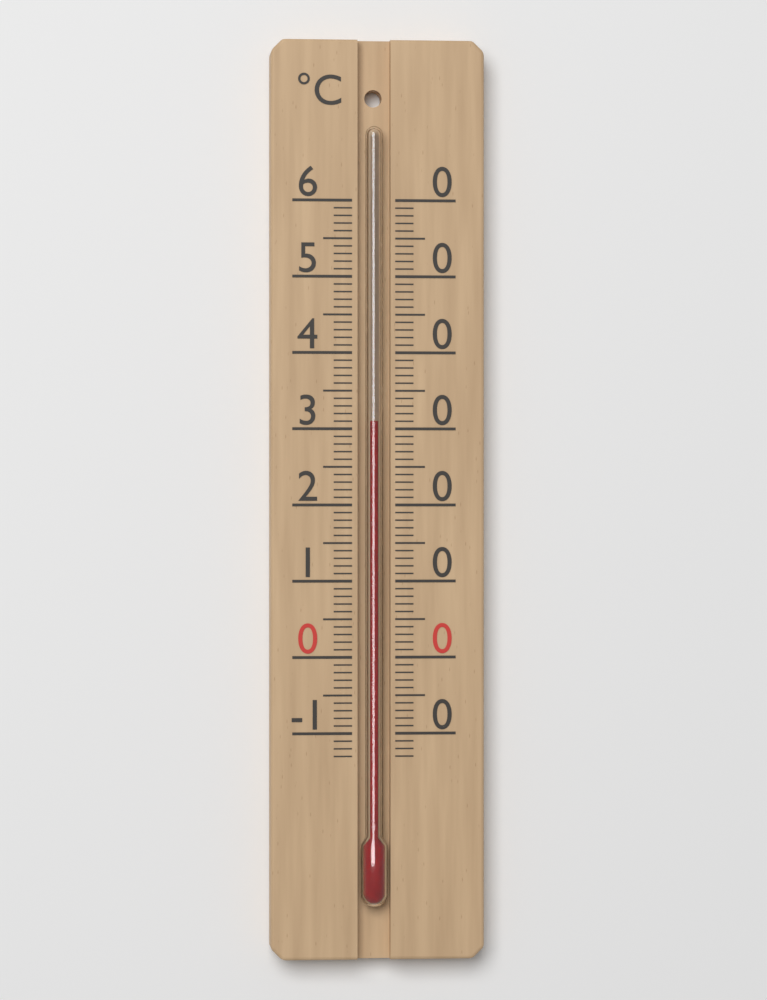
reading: 31 °C
